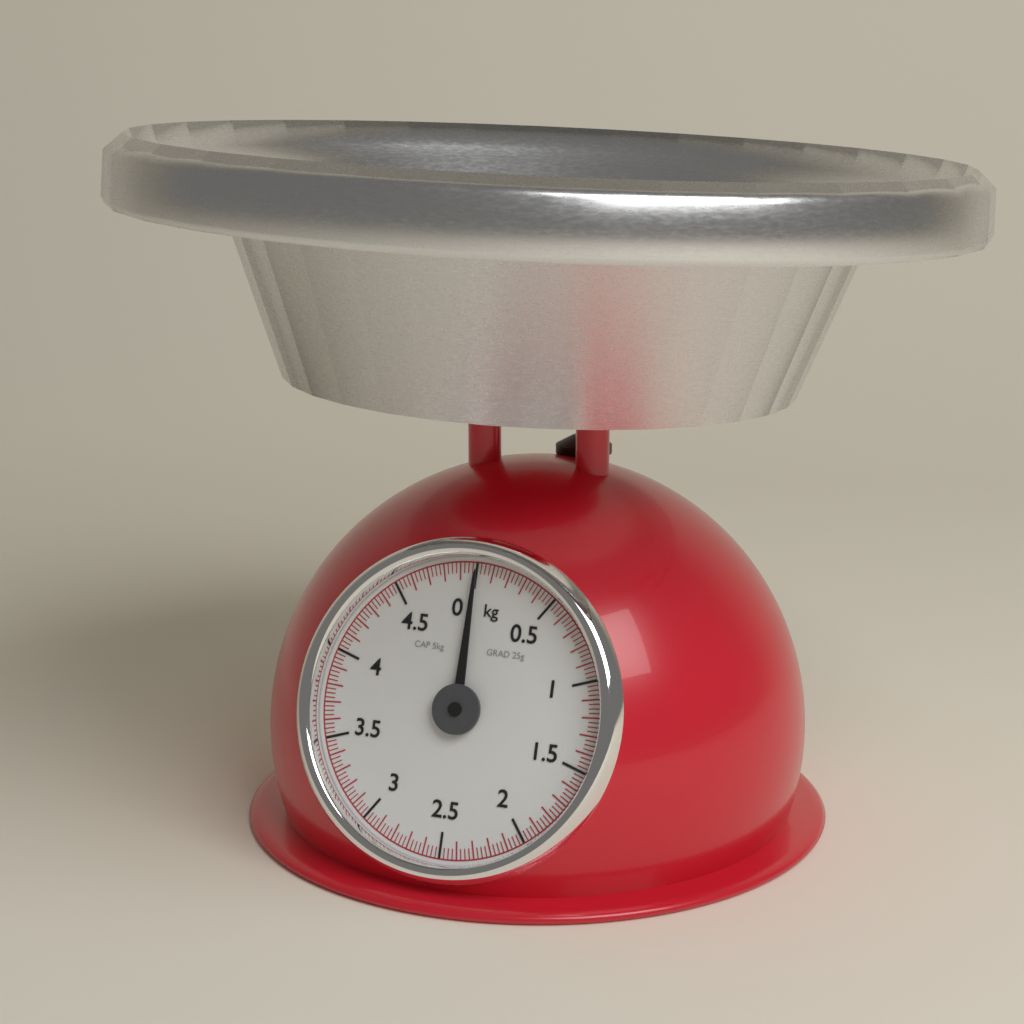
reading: 0.000 kg
